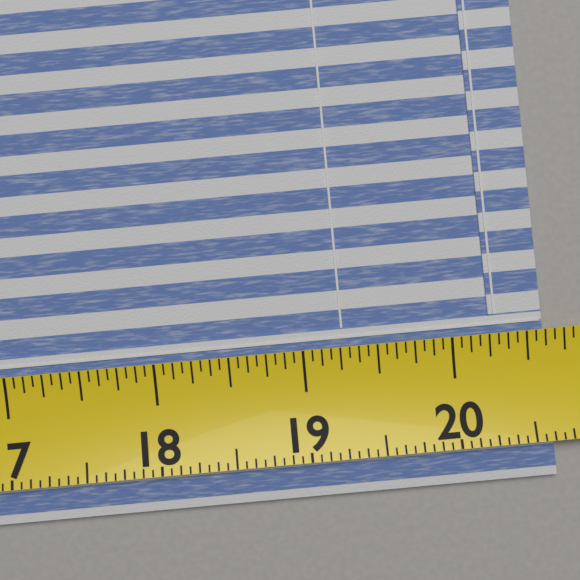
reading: 20.6250 (no unit)
